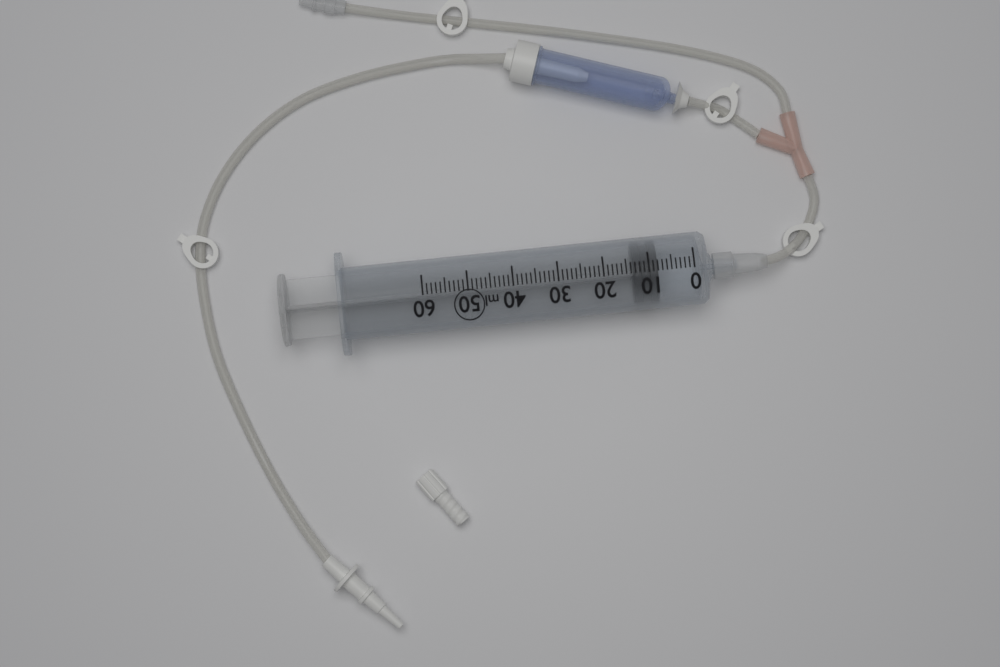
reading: 8 ml
